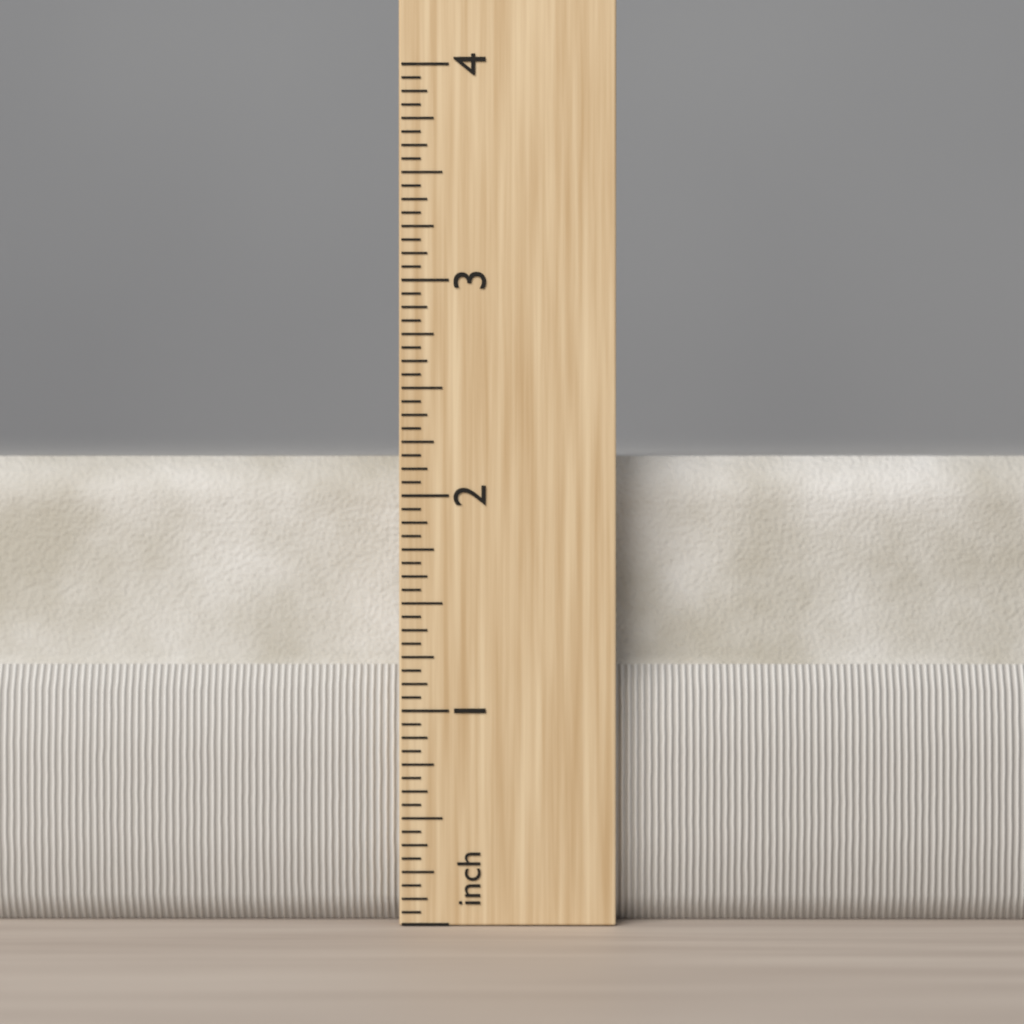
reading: 2.1875 in
